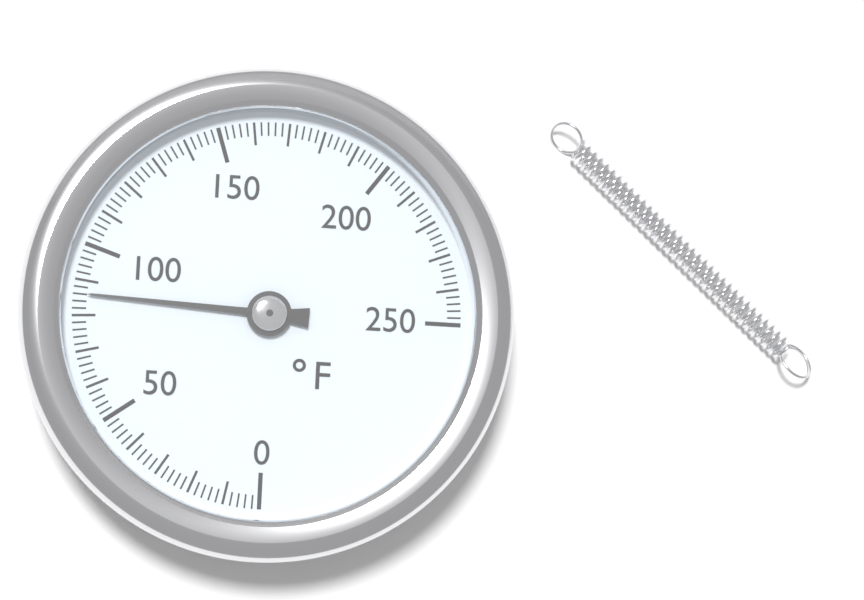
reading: 86 °F
